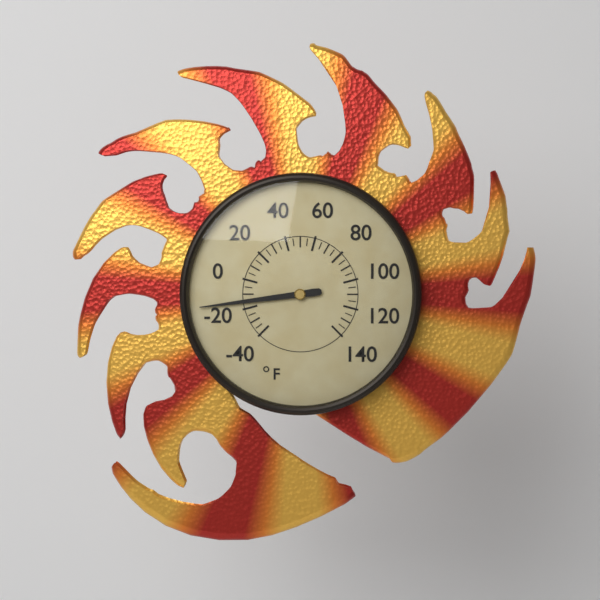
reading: -15 °F
